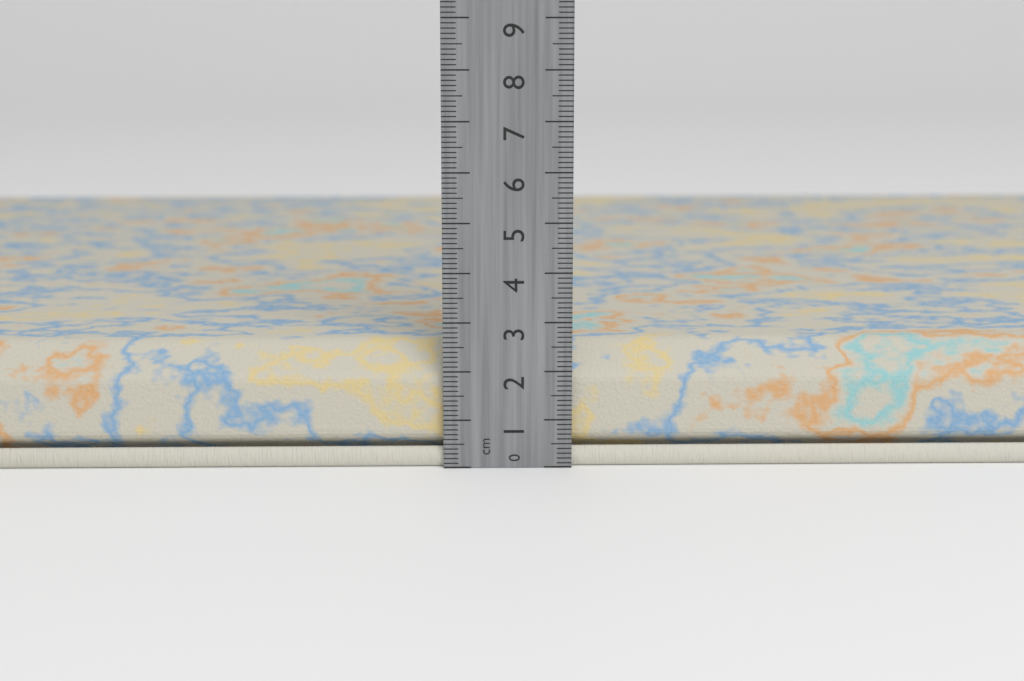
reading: 2.5 cm
